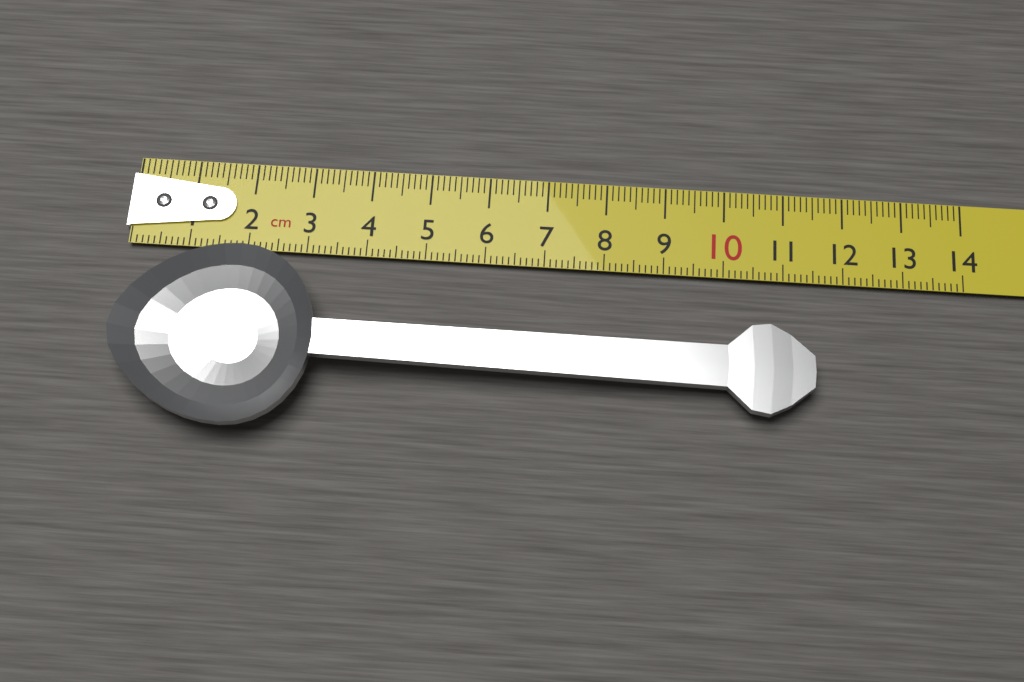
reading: 11.5 cm
